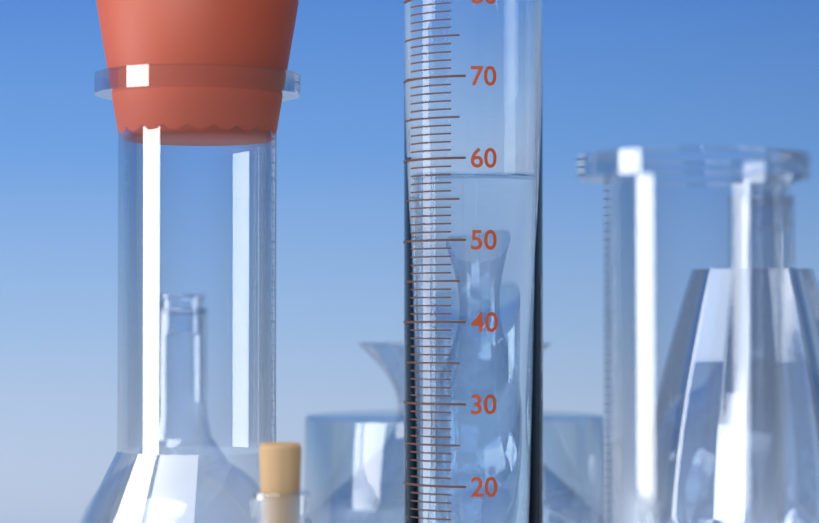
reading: 58 ml
